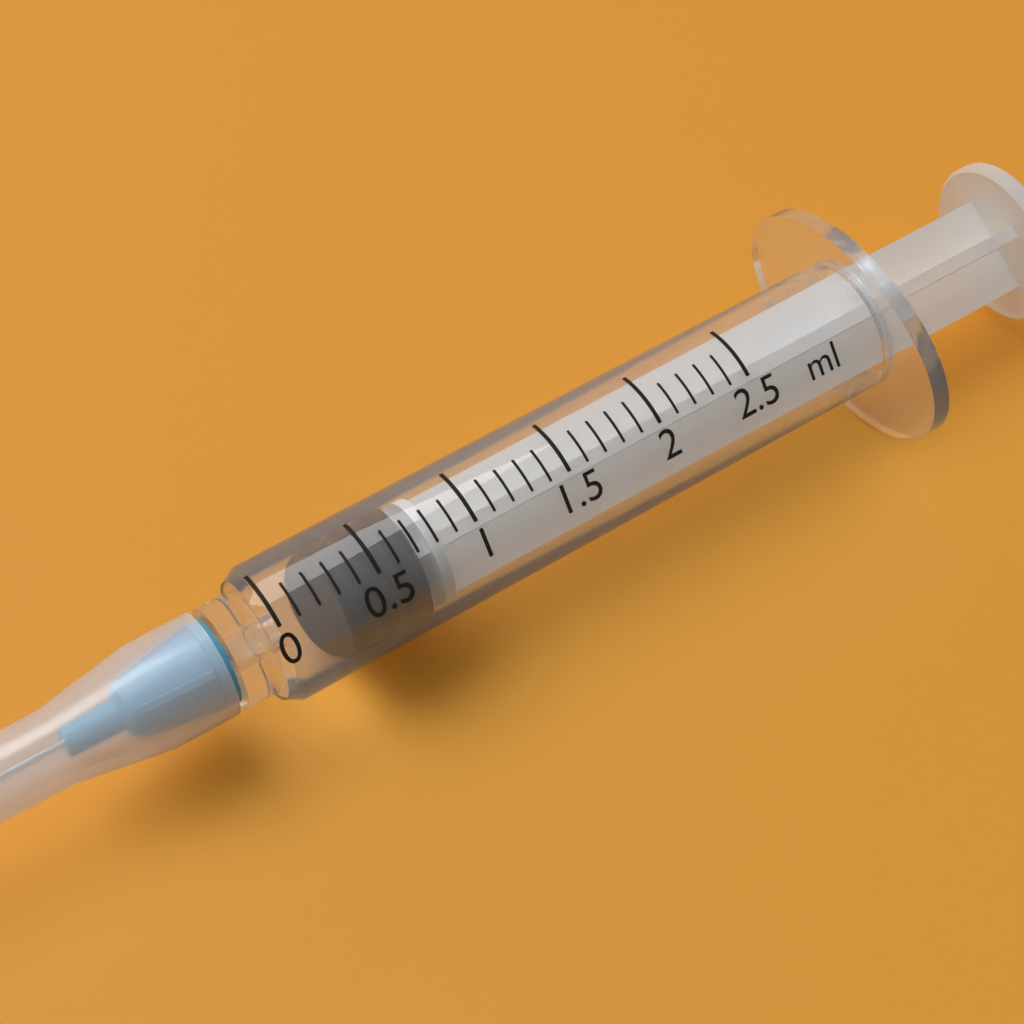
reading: 0.3 ml
